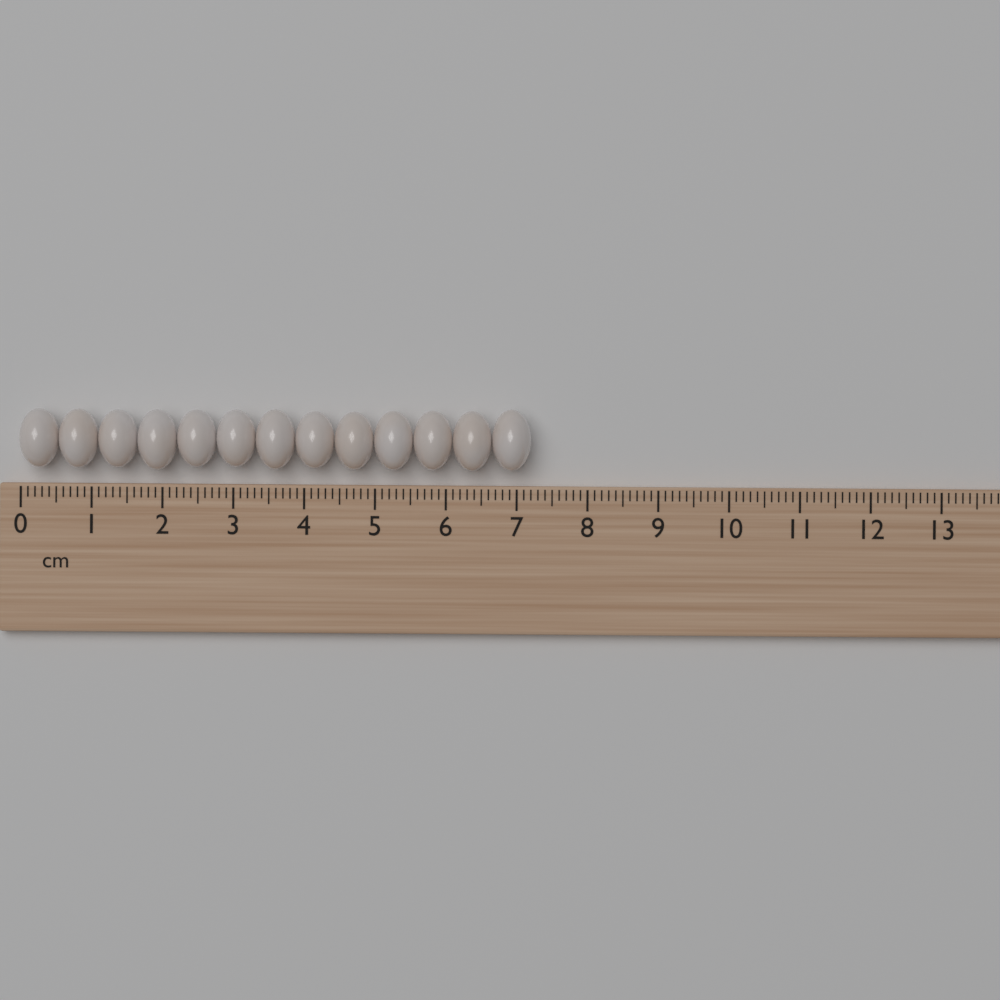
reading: 7.2 cm
